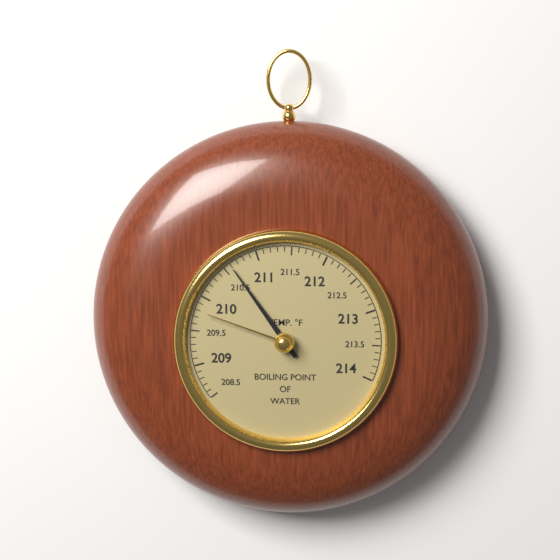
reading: 210.6 °F
